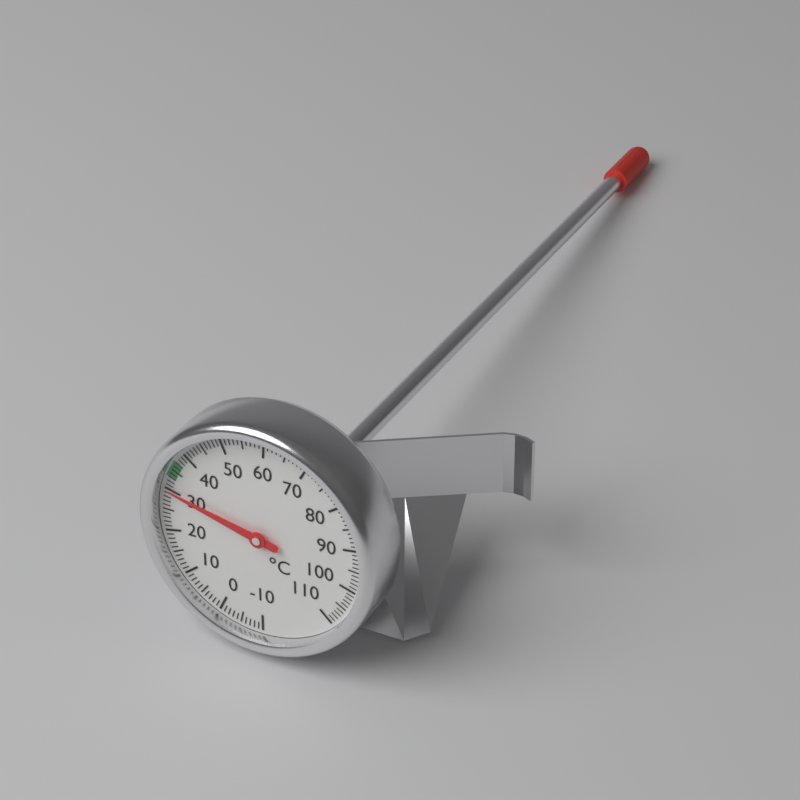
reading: 30 °C
